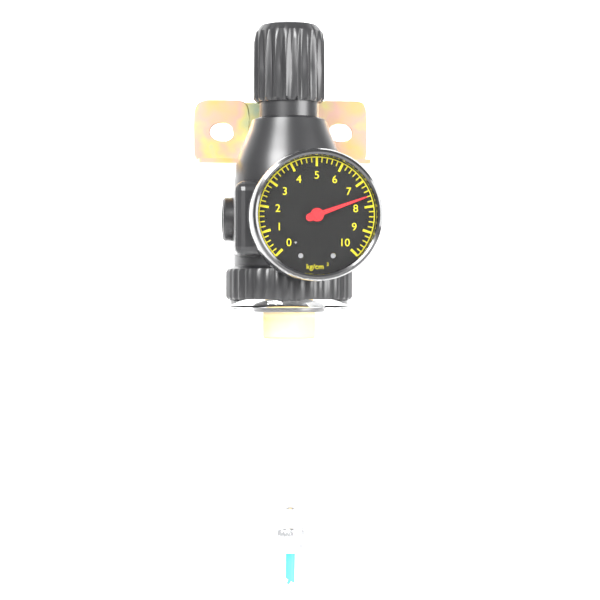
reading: 7.6 kg/cm²
